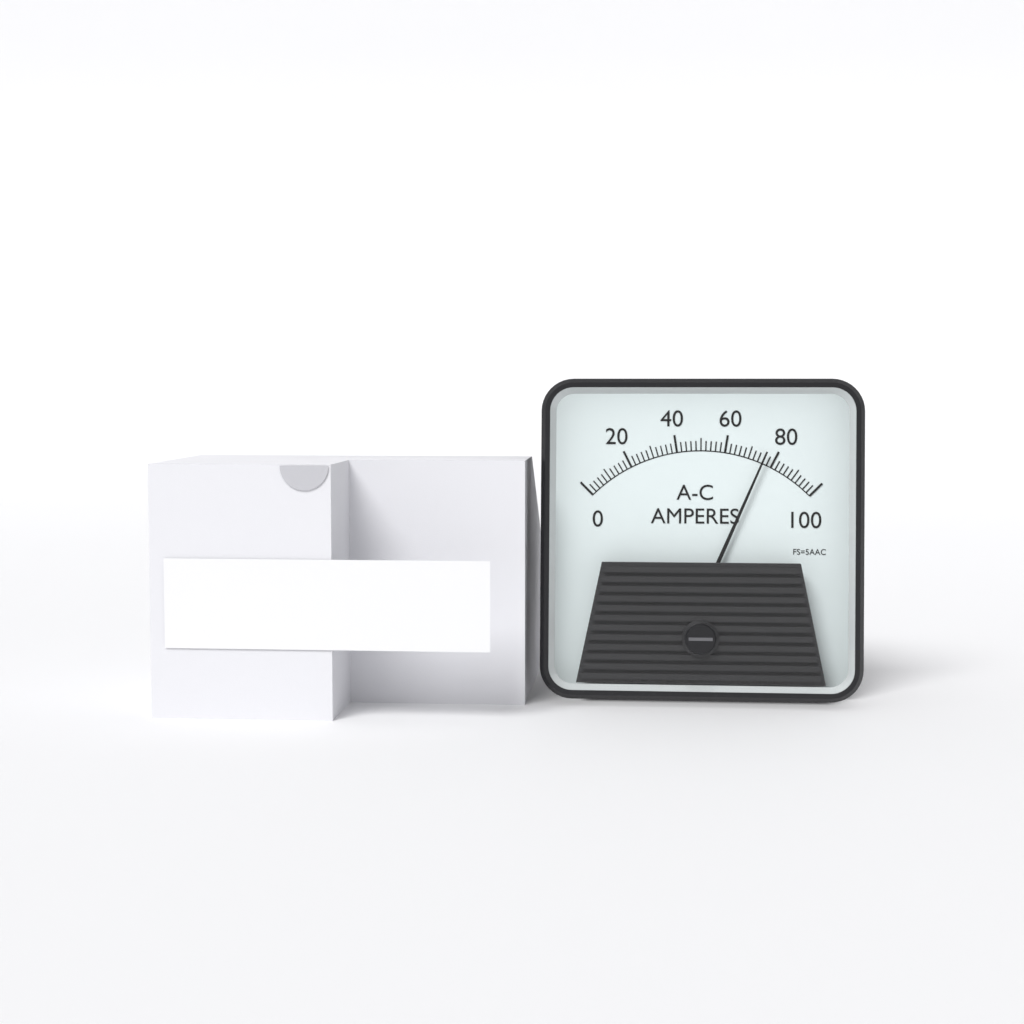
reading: 76 A
